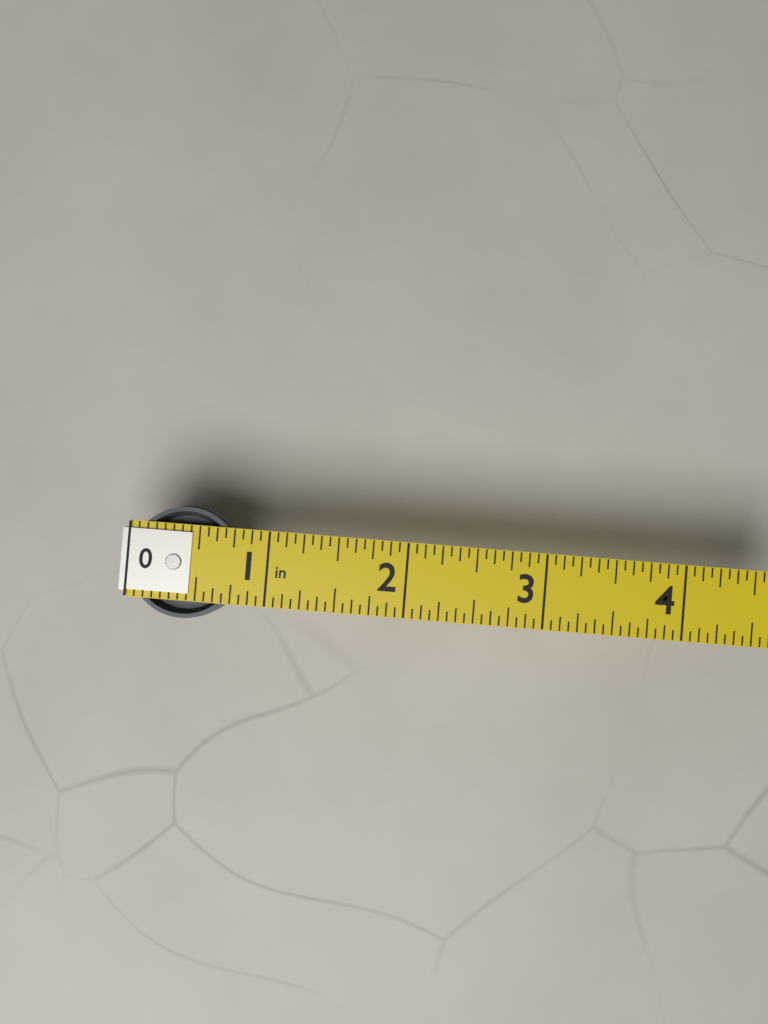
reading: 0.8125 in
